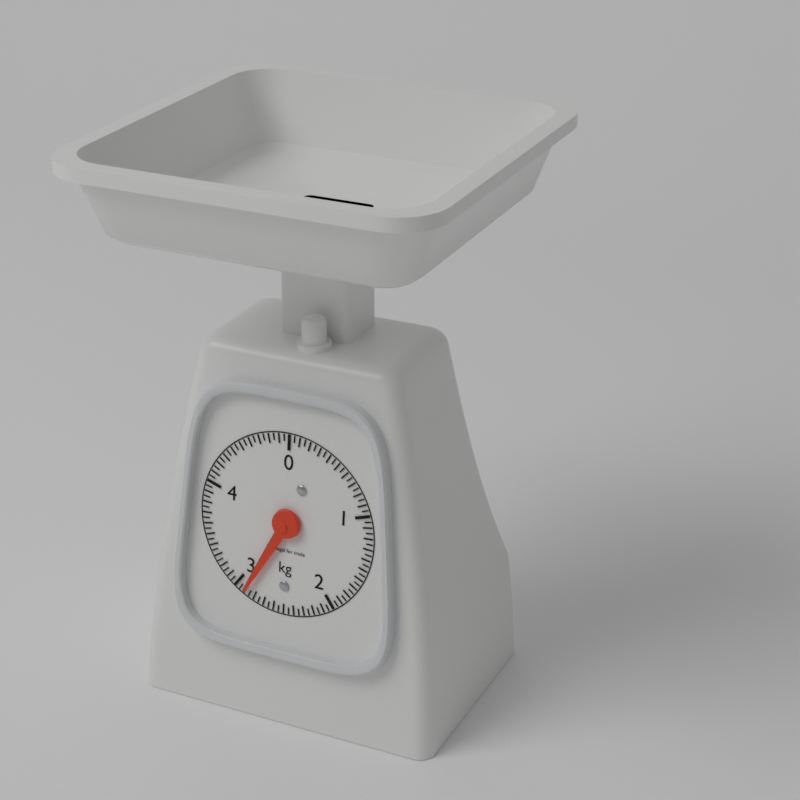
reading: 2.90 kg
